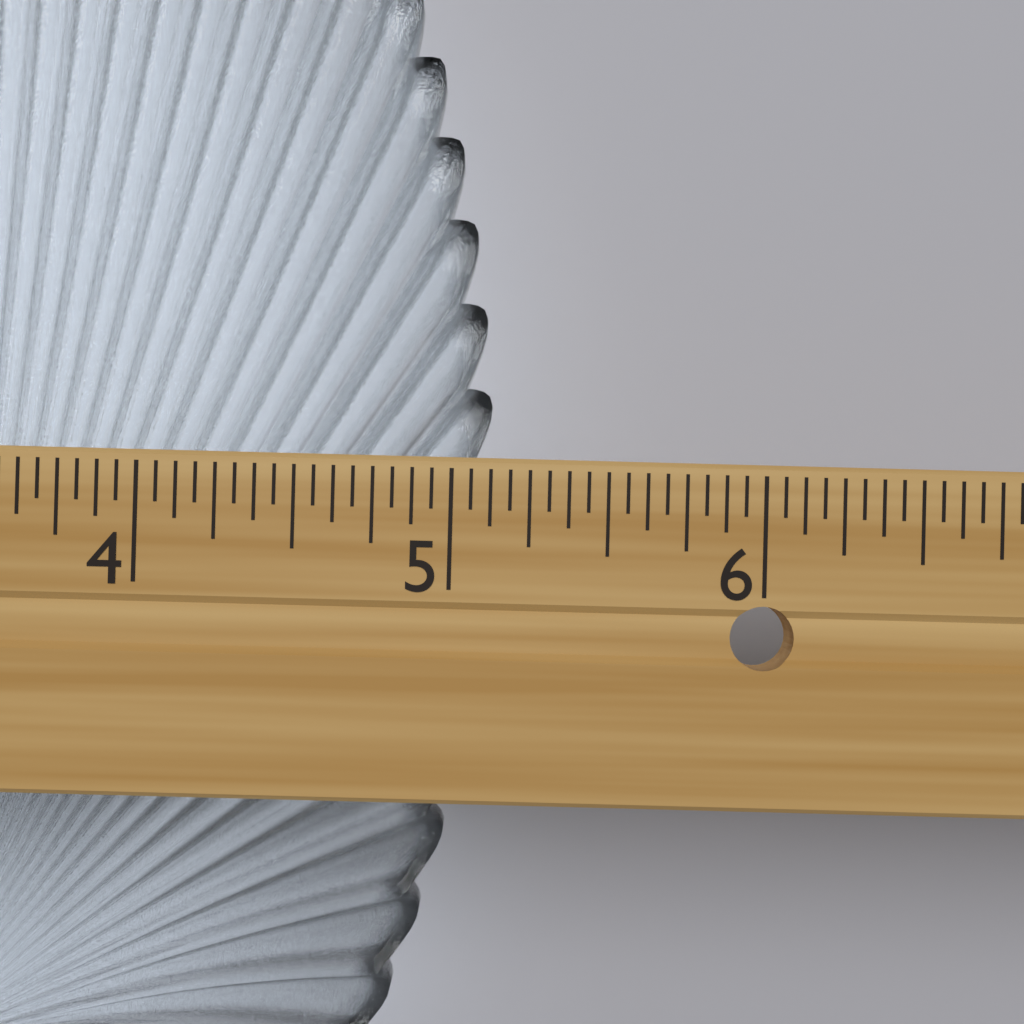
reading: 5.1250 in
